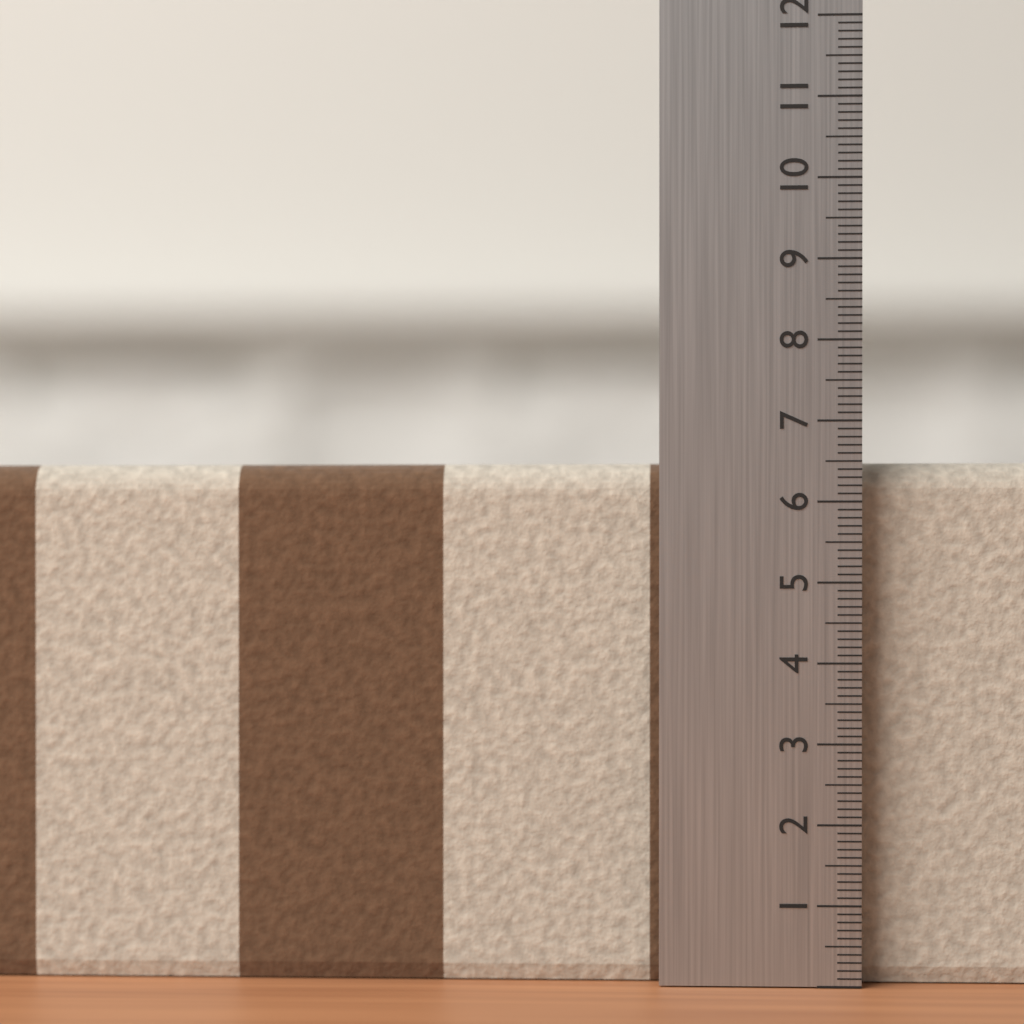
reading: 6.5 (no unit)
